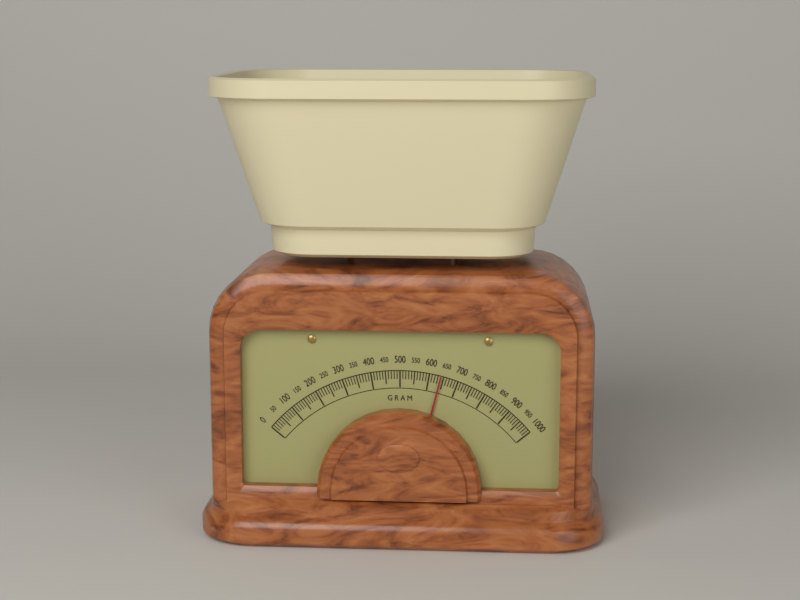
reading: 640 g
